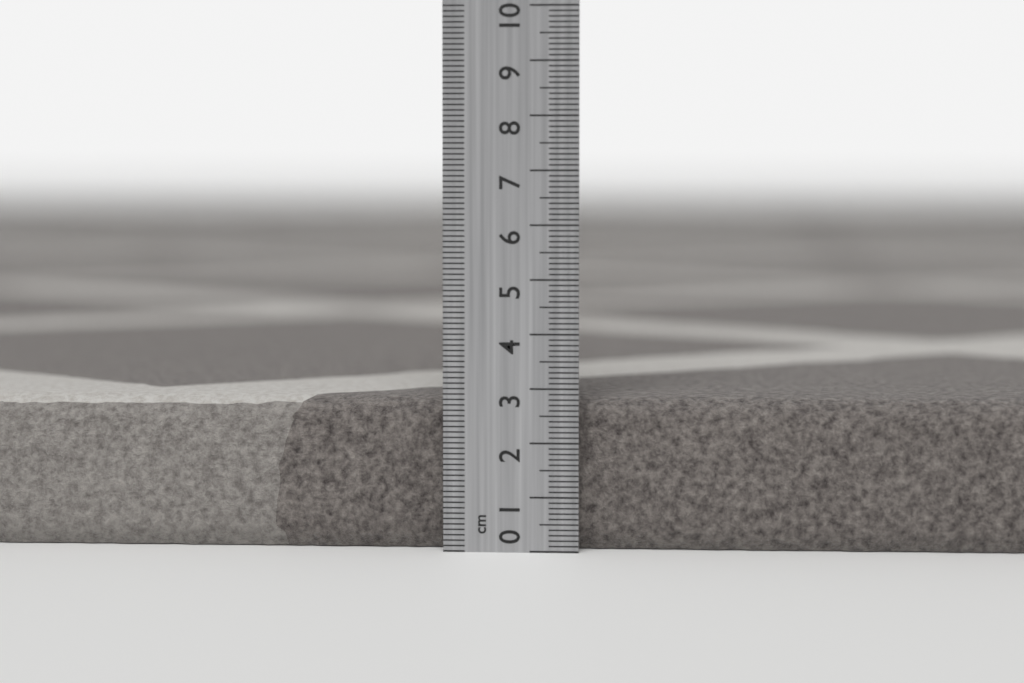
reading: 2.8 cm
